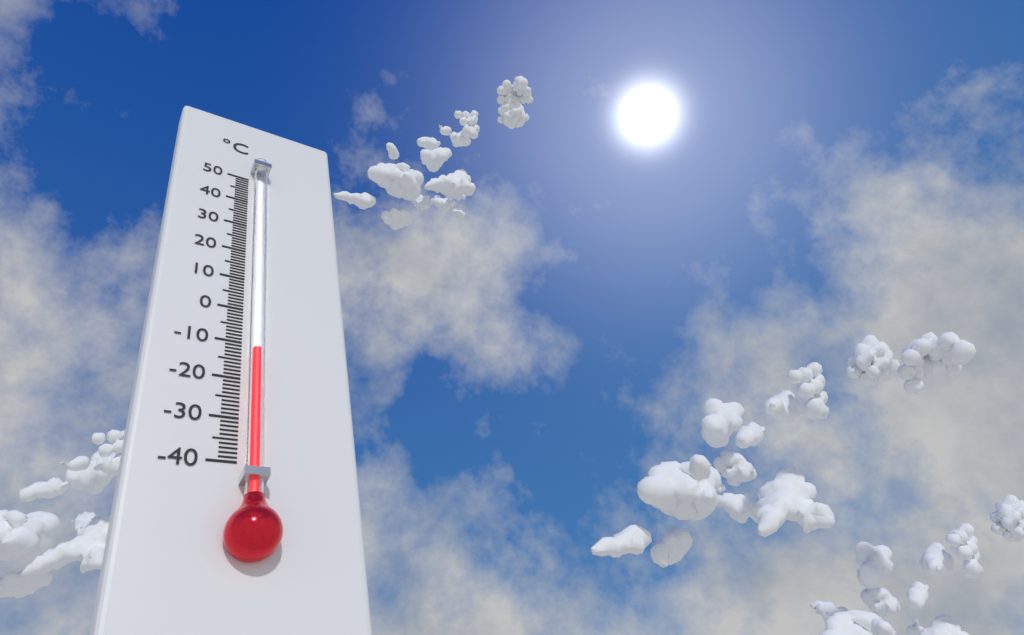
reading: -13 °C
